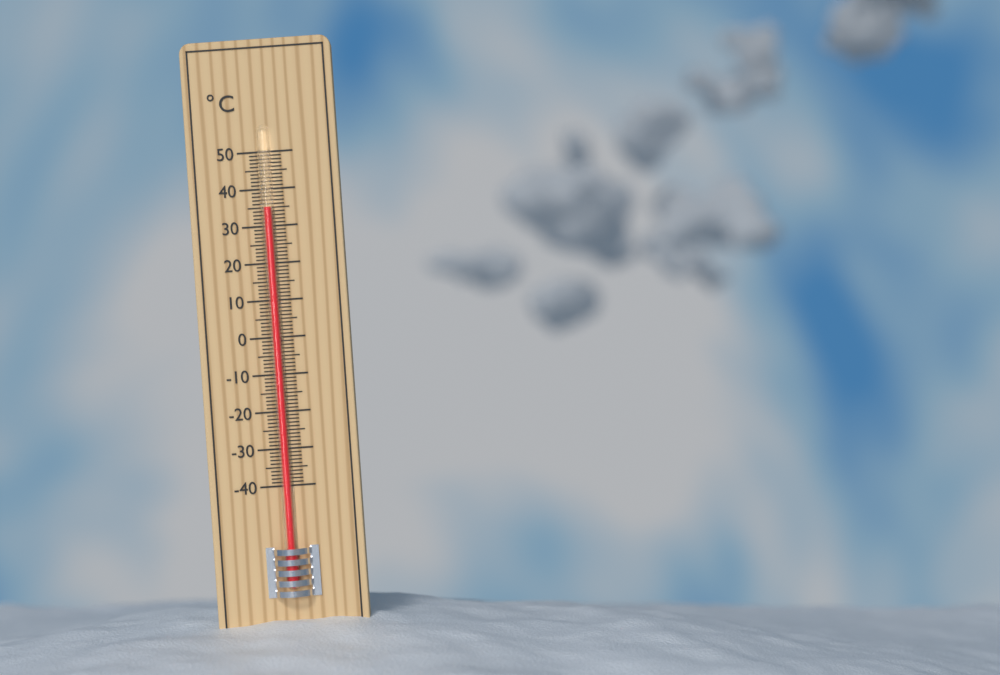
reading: 35 °C
